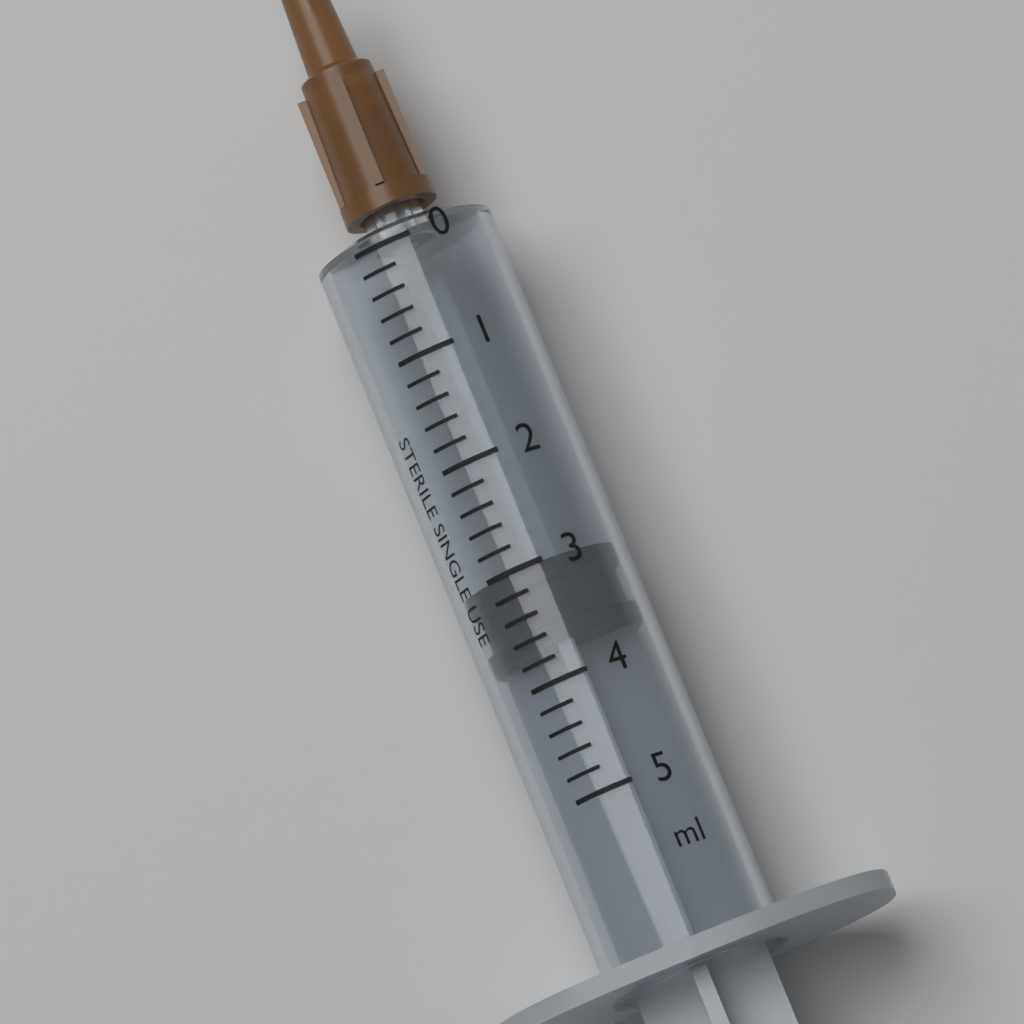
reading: 3.0 ml
